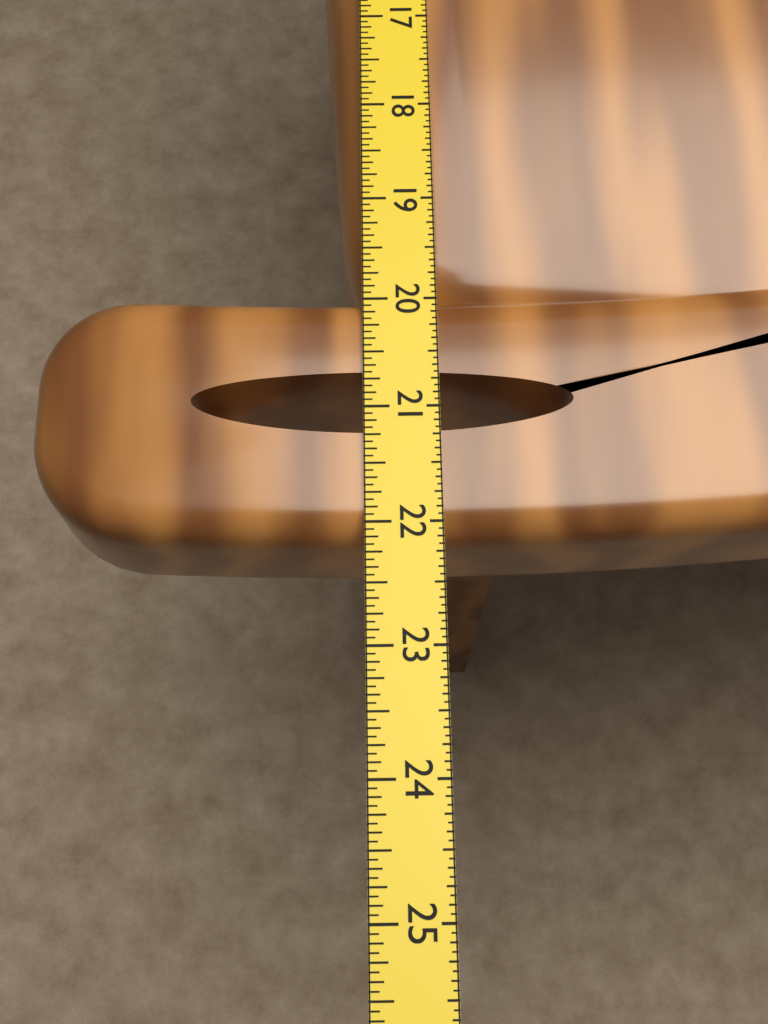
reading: 22.1250 in
